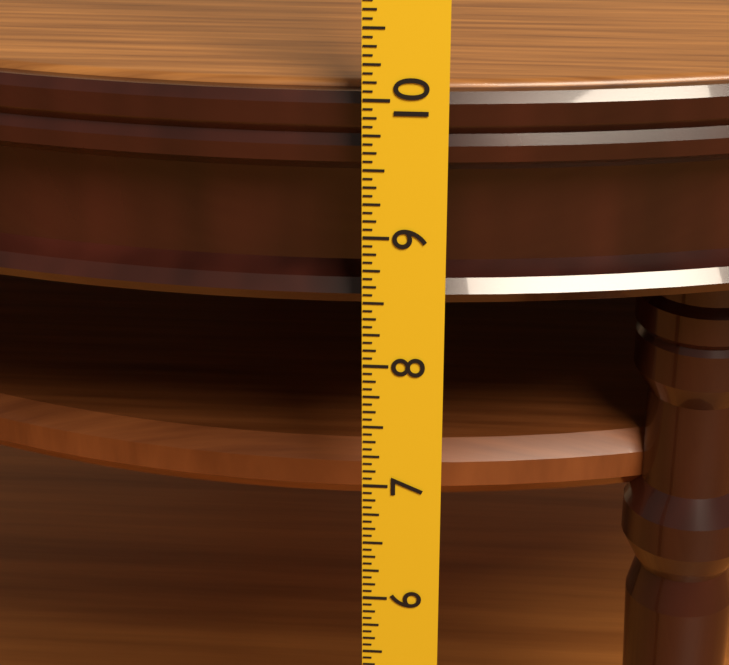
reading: 10.0000 in
